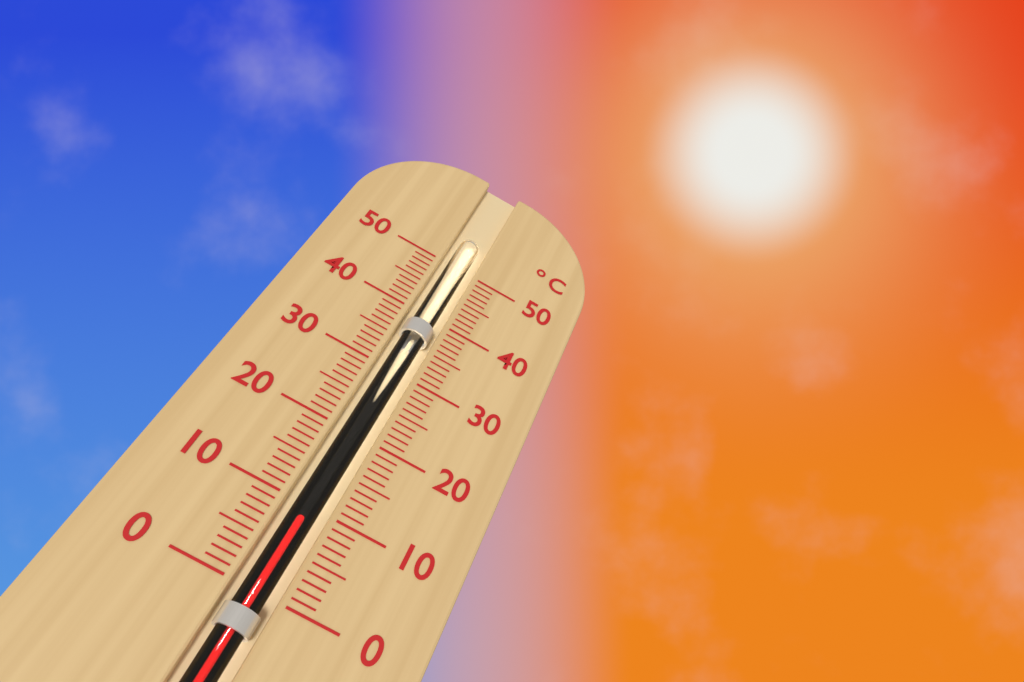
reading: 9 °C
